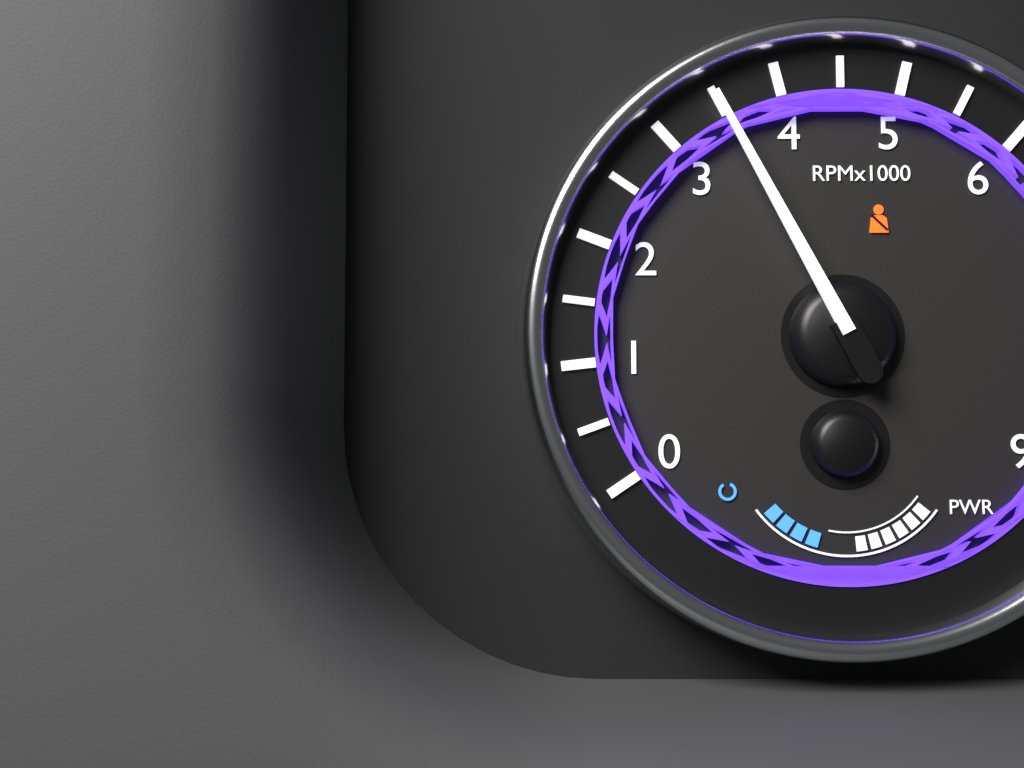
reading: 3500 RPM
